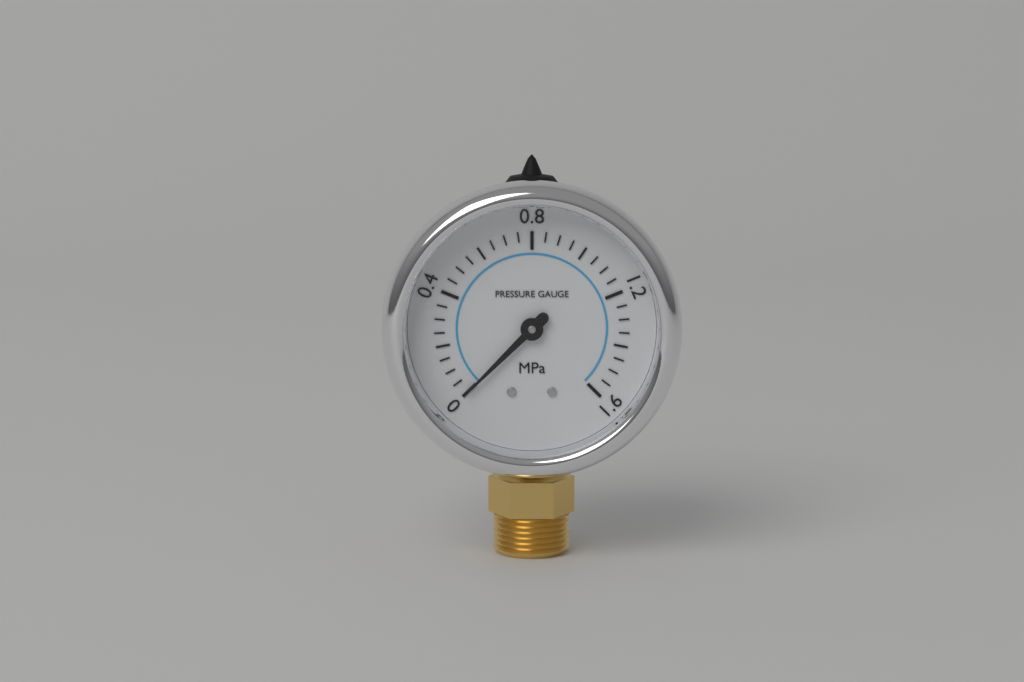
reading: 0.00 MPa
